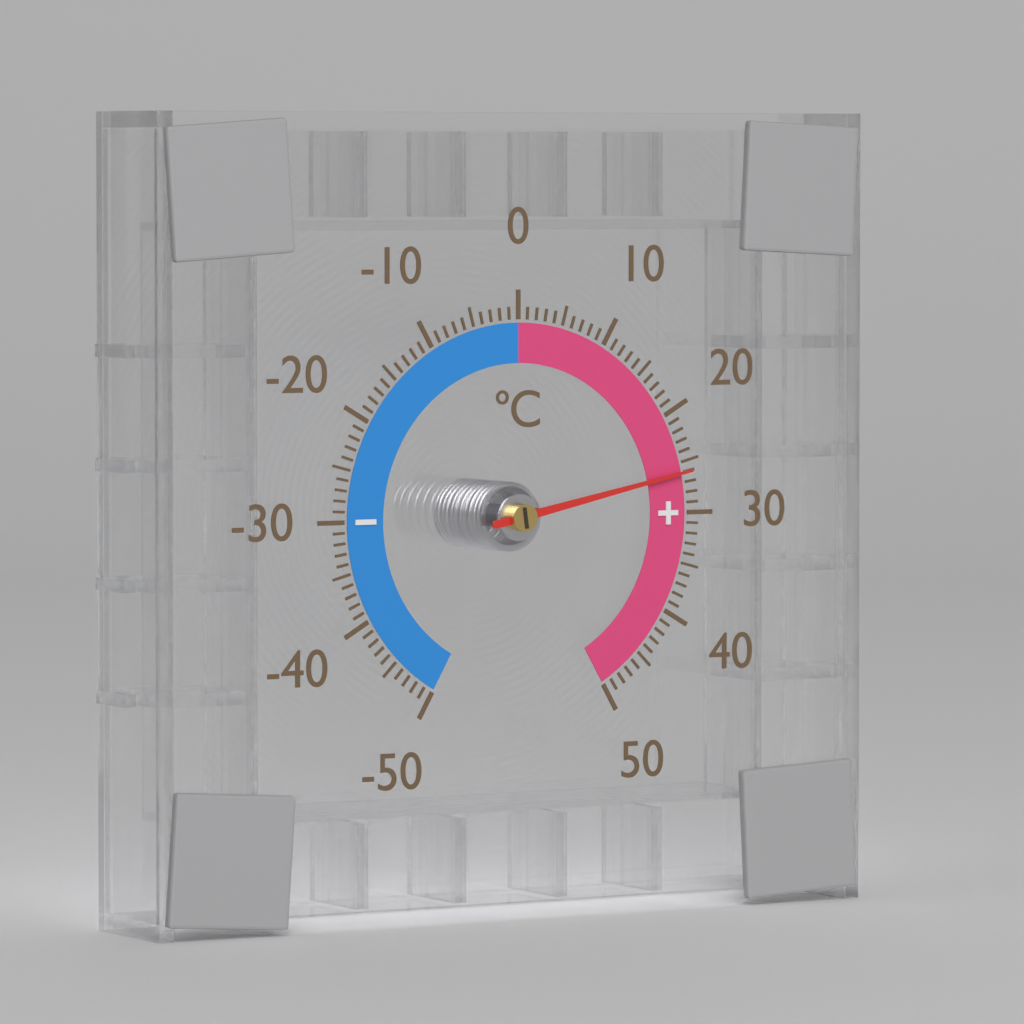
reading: 26 °C
